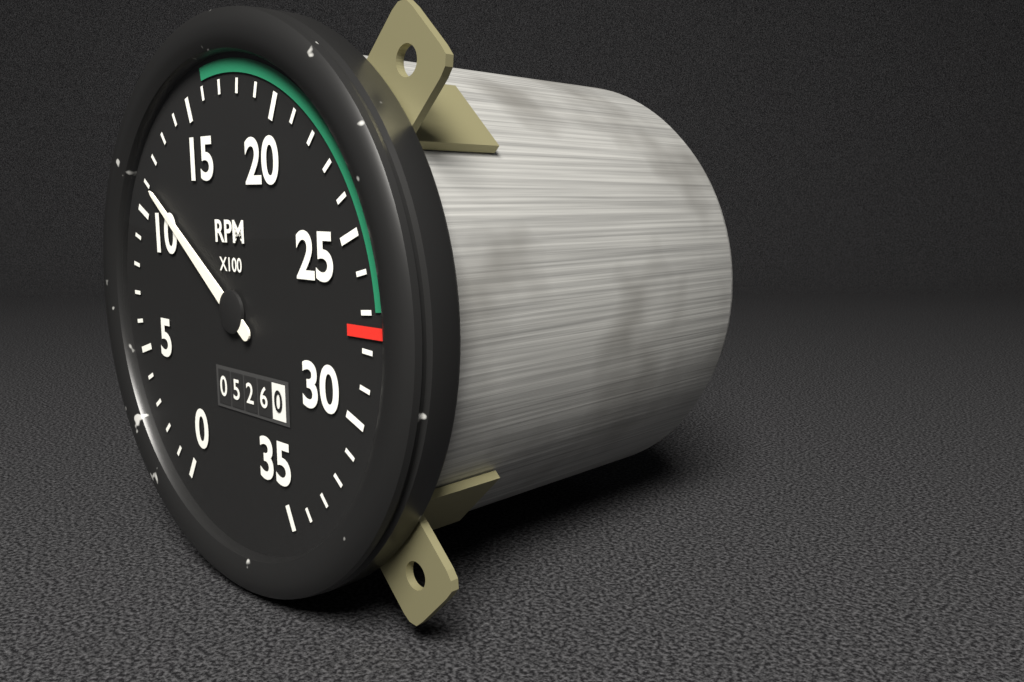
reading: 1100 RPM
